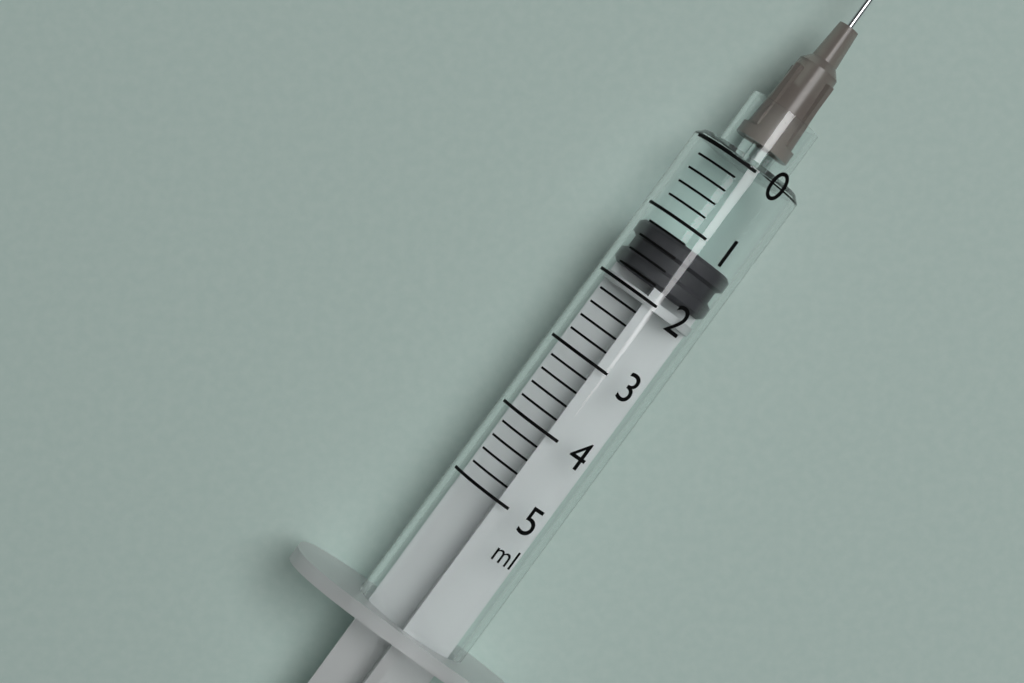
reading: 1.2 ml
